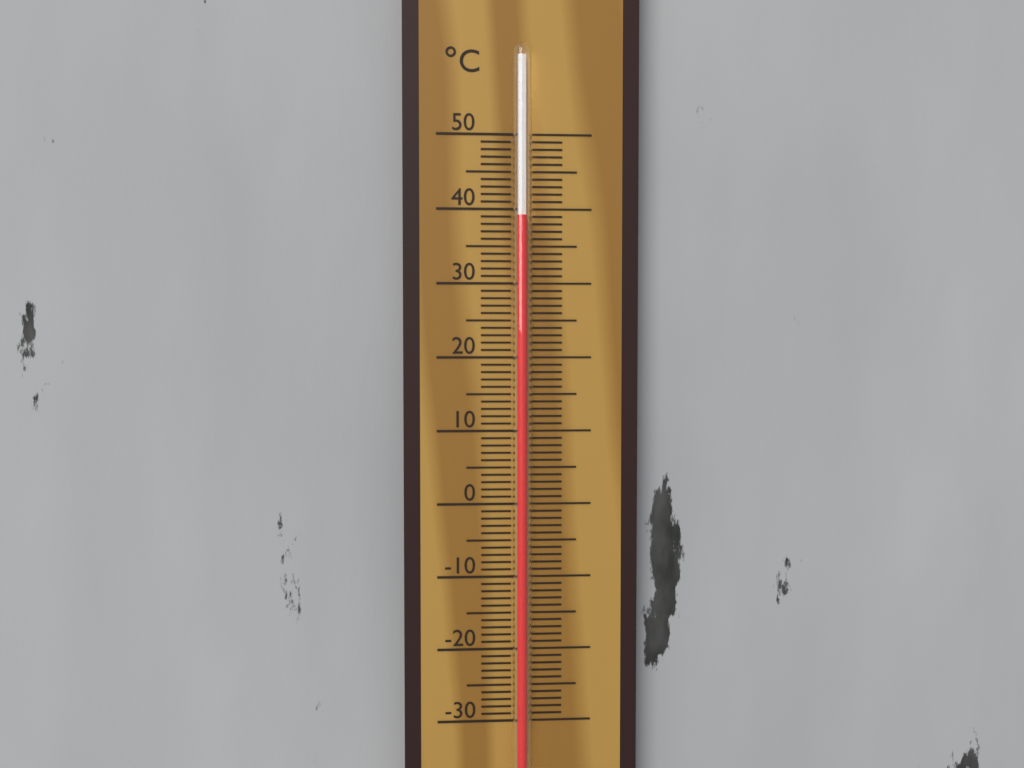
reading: 39 °C
